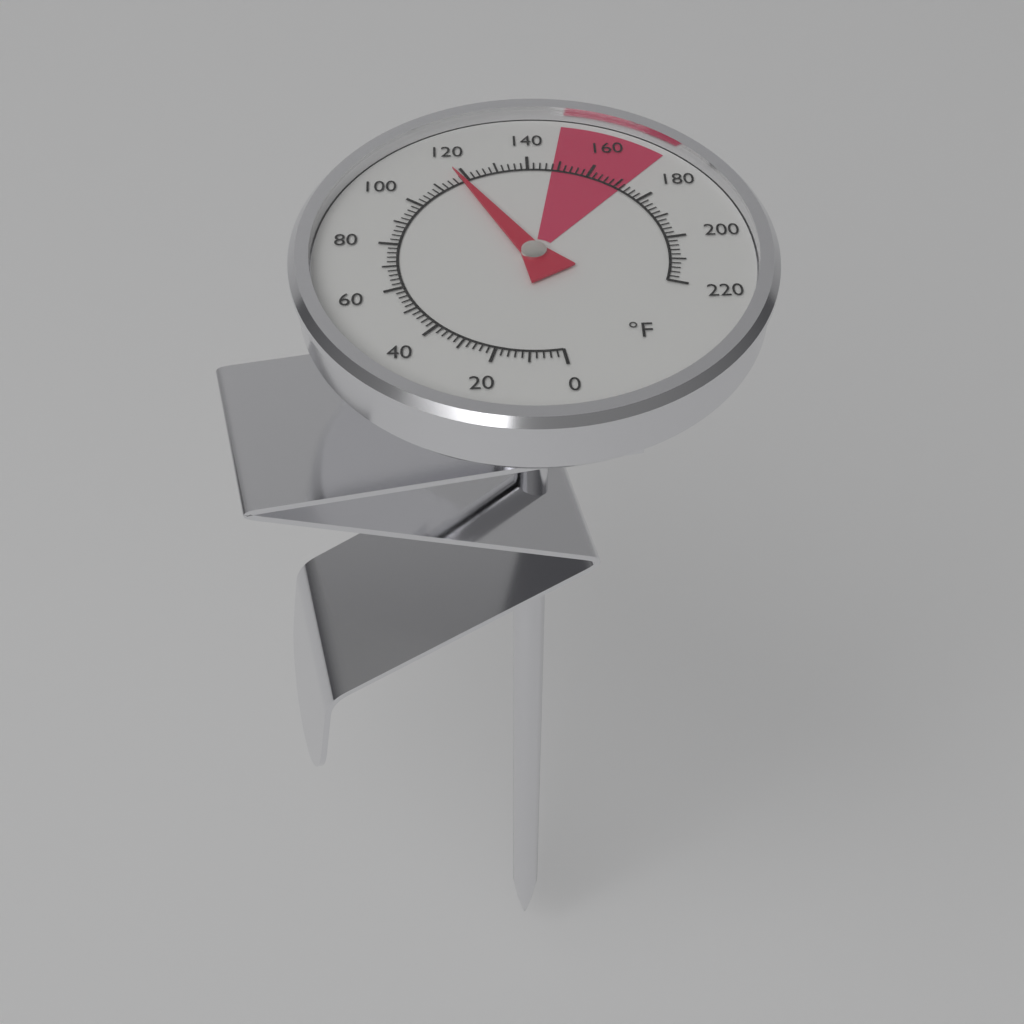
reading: 118 °F
